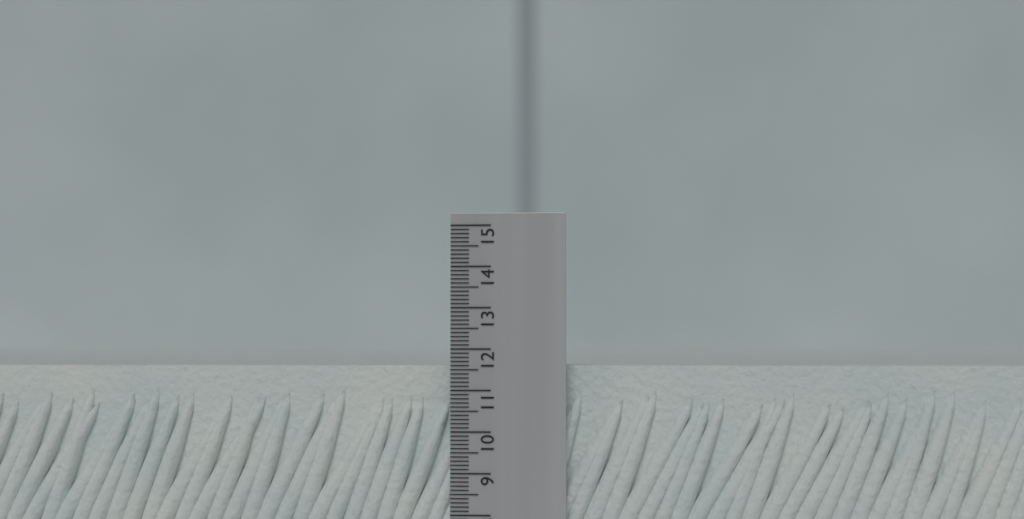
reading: 11.6 (no unit)
